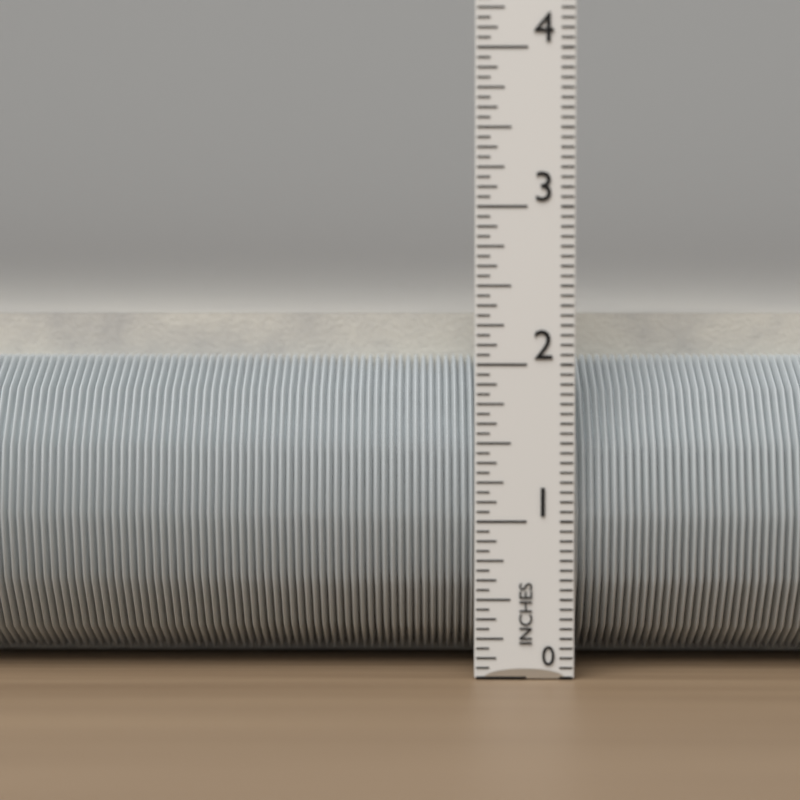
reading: 2.3125 in
